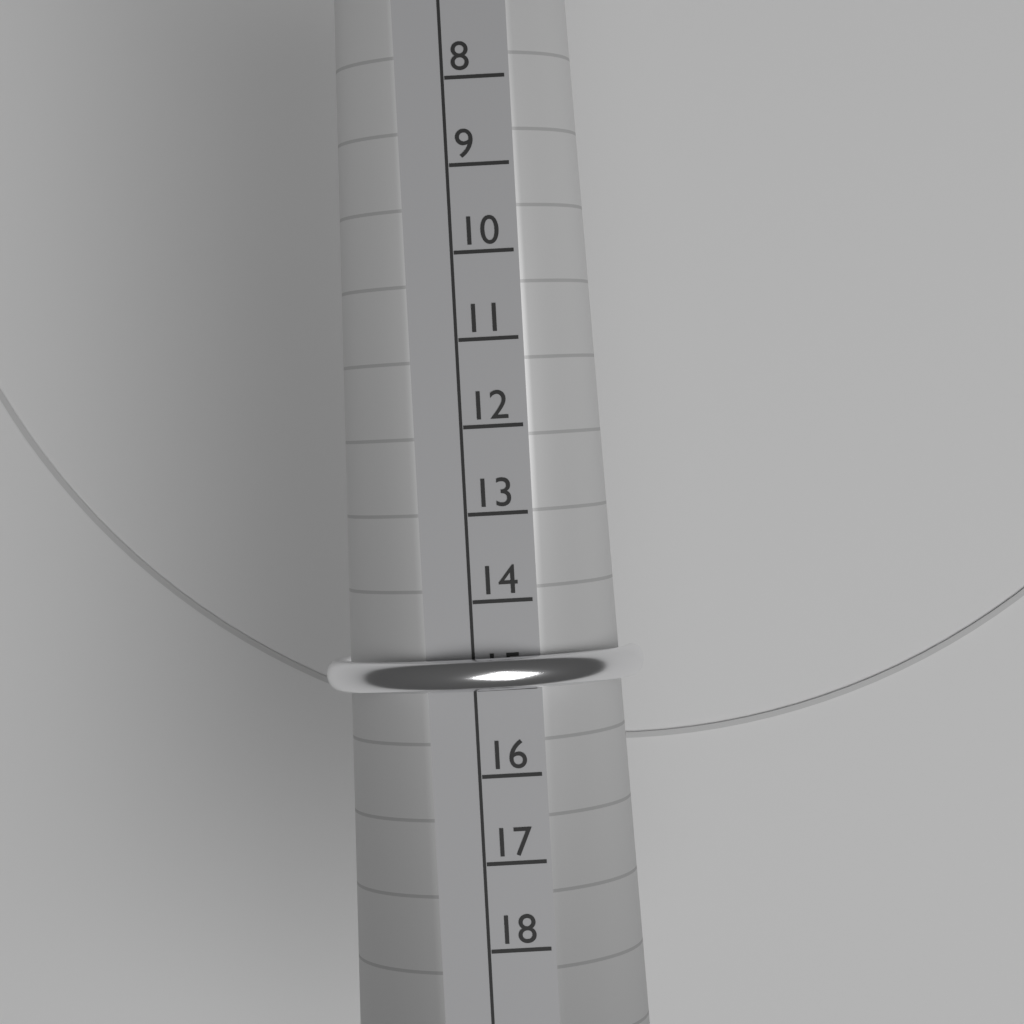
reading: 15 (no unit)
